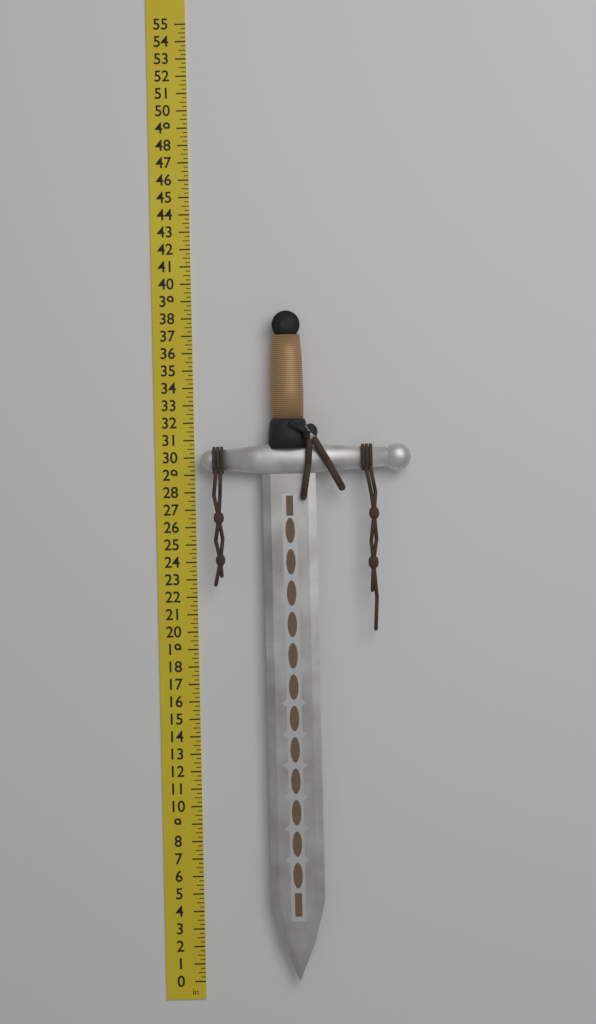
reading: 38.25 in
